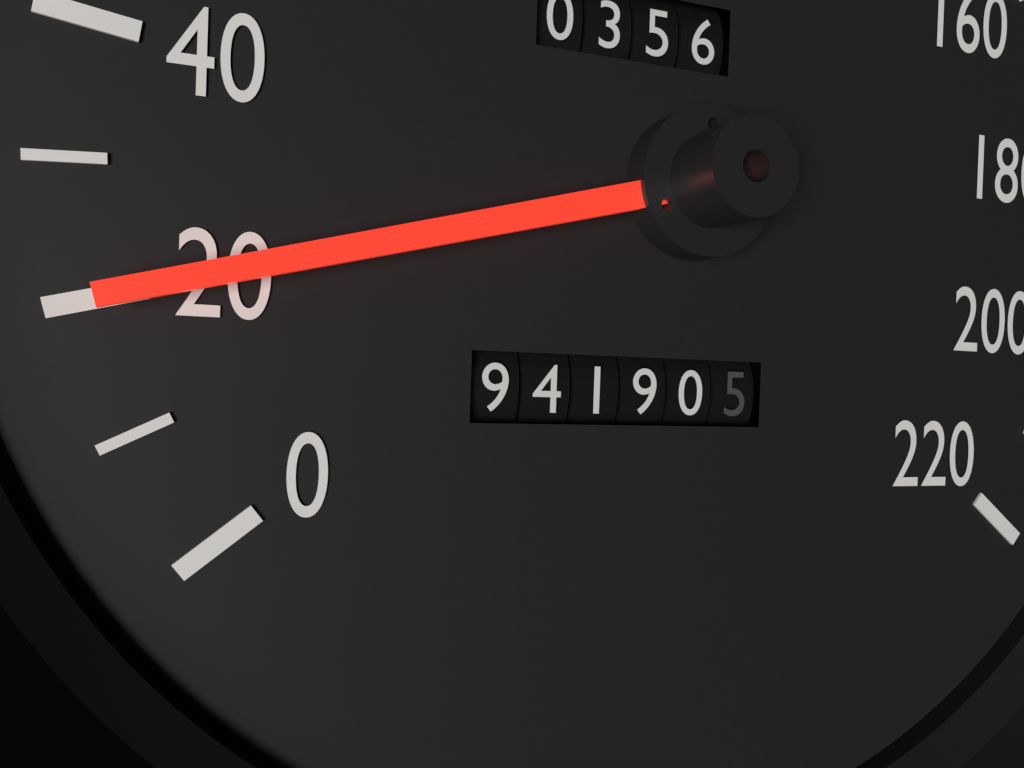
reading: 20 km/h
